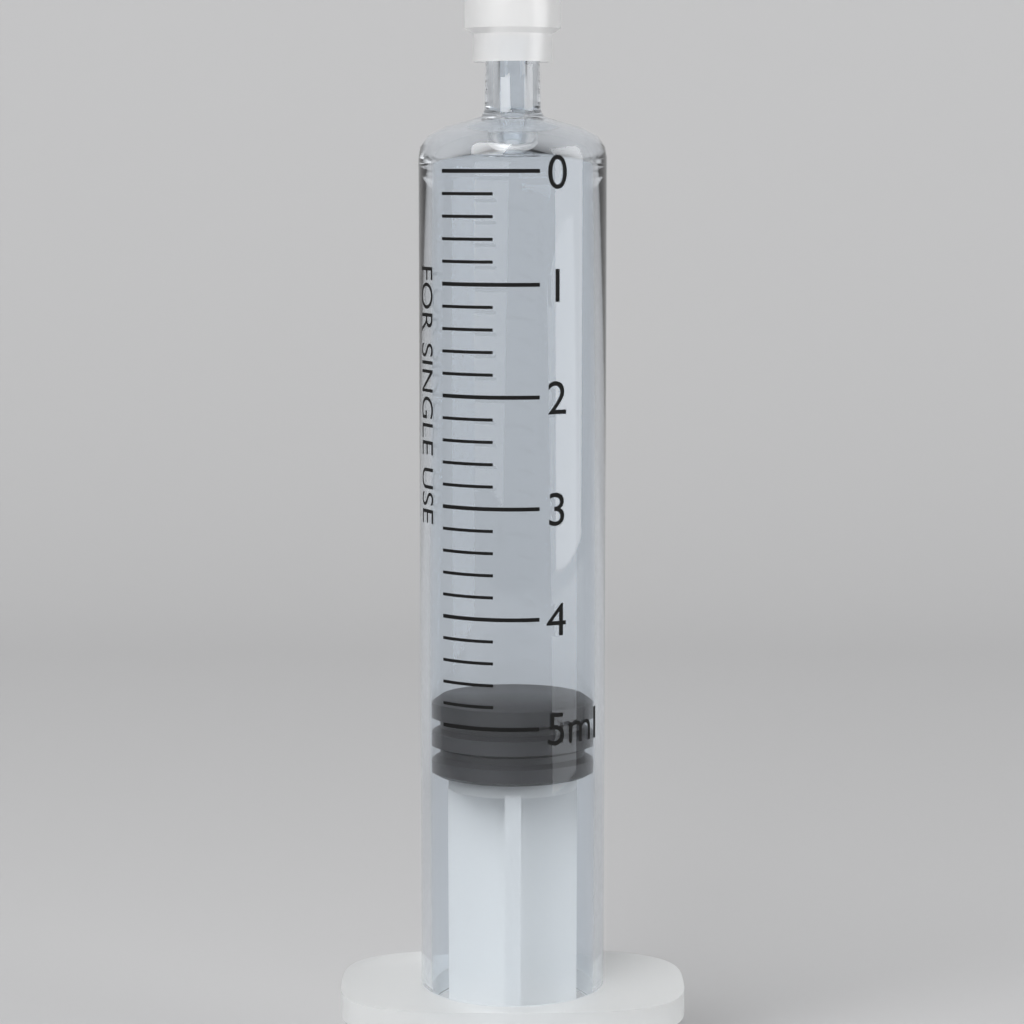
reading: 4.8 ml
